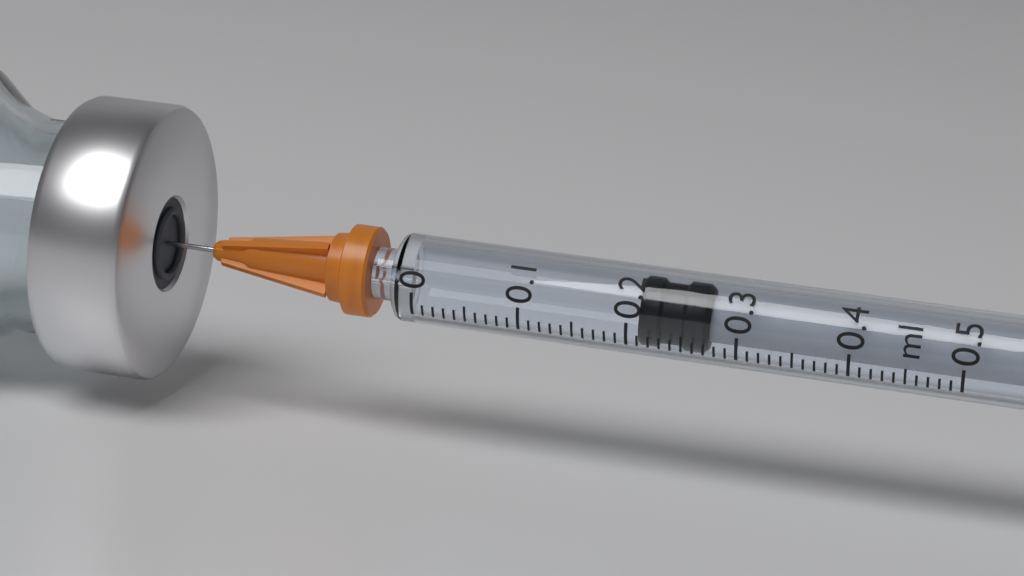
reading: 0.21 ml
